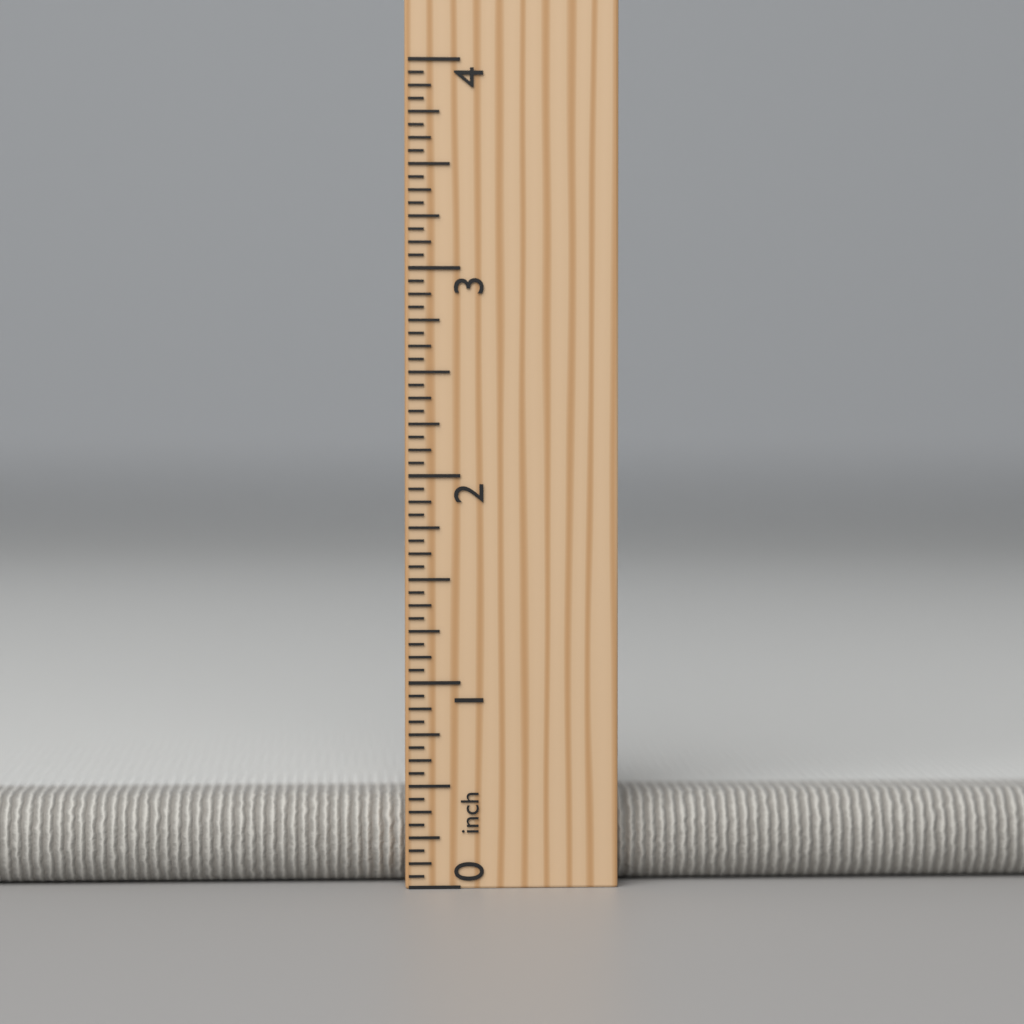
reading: 0.4375 inch
